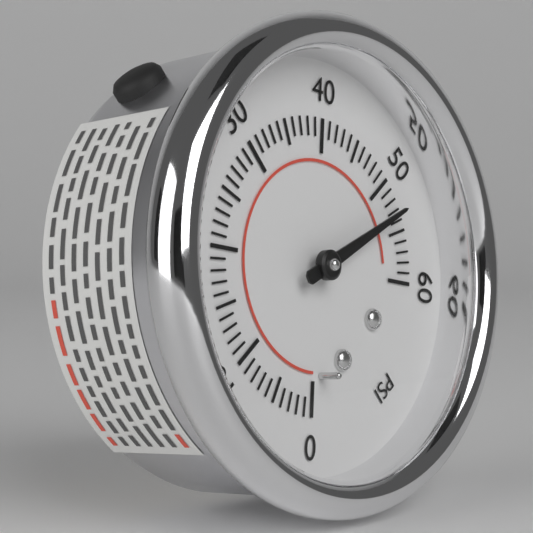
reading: 53 psi
